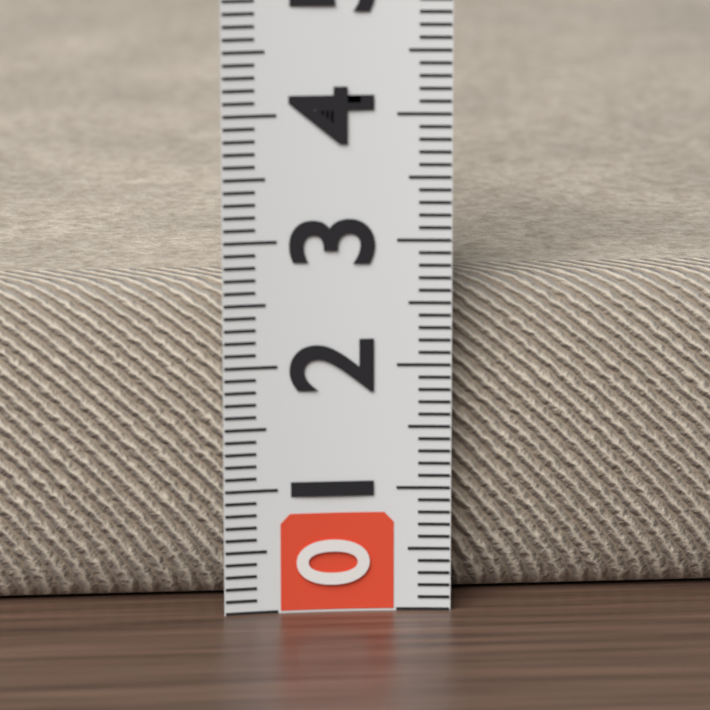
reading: 2.6 (no unit)
